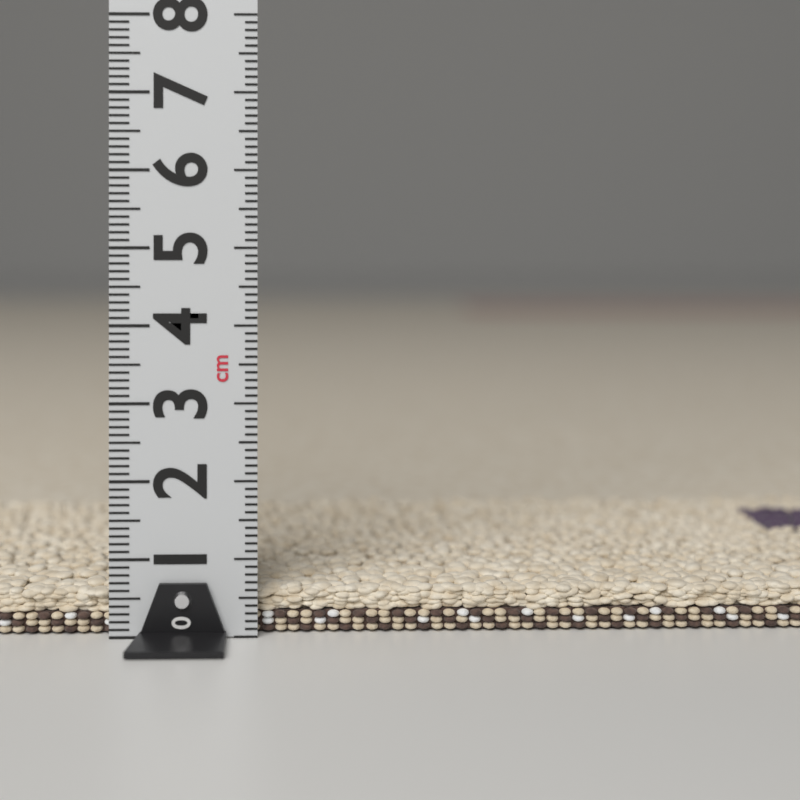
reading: 0.6 cm
